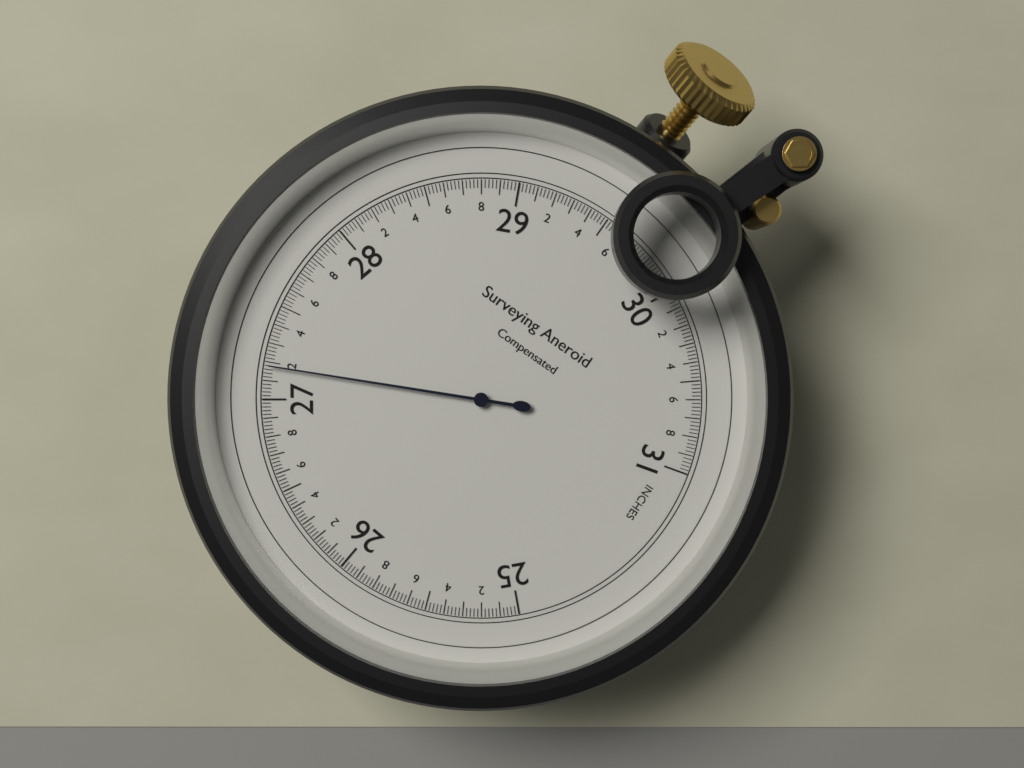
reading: 27.18 inches
